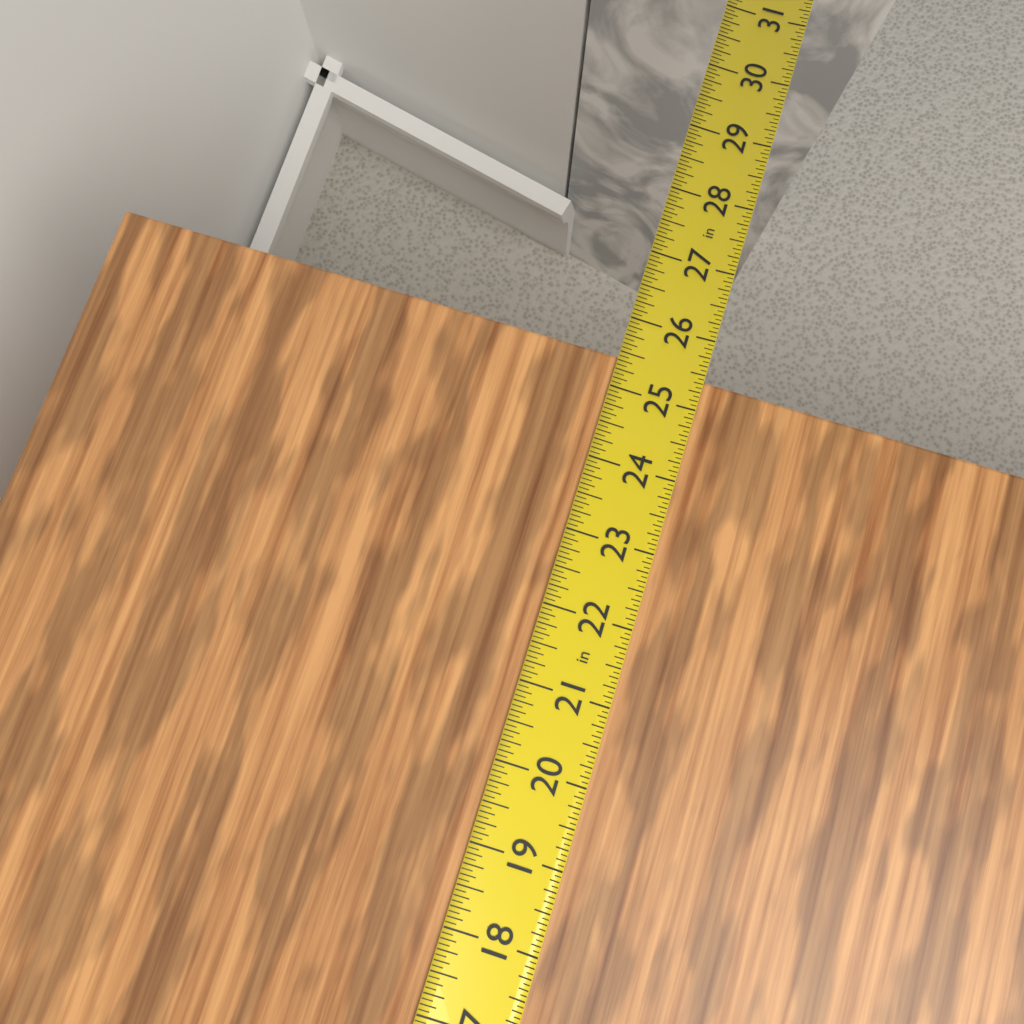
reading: 25.4375 in
